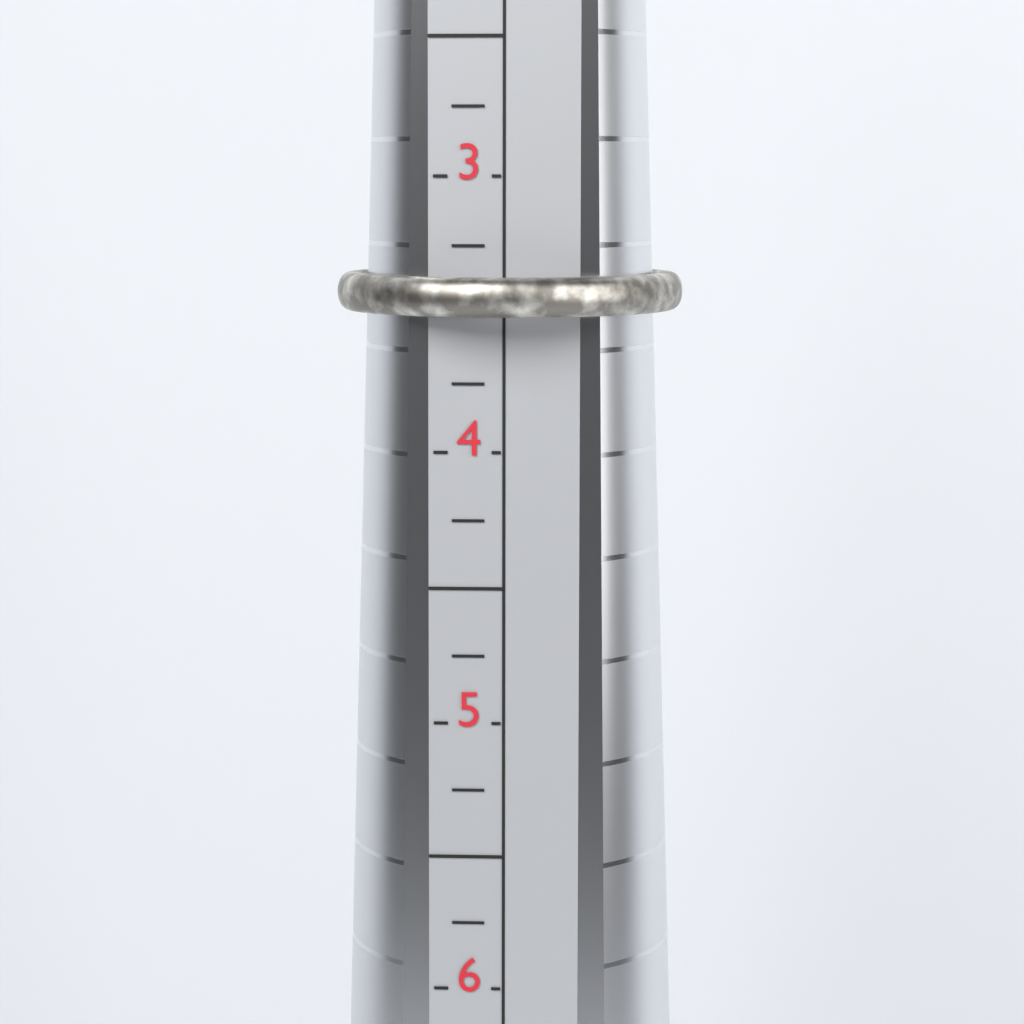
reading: 3.50 (no unit)
